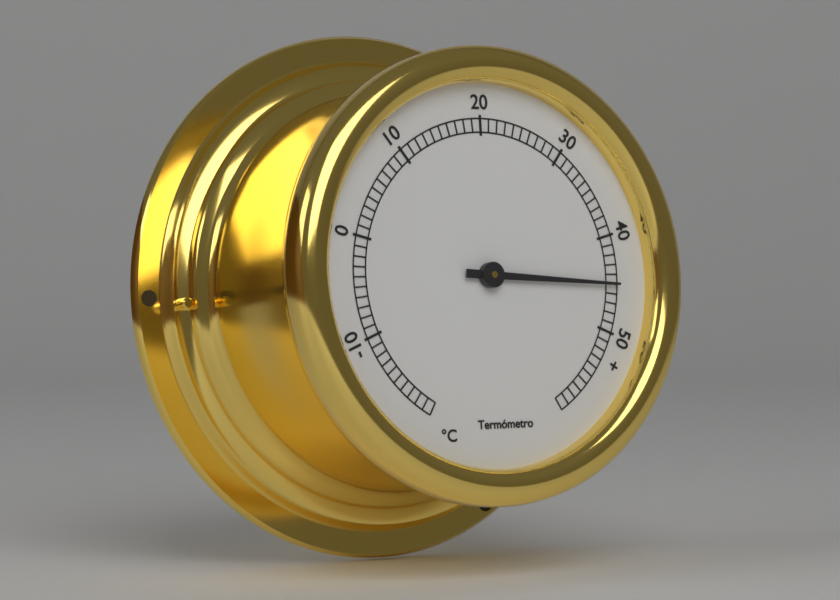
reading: 45 °C
